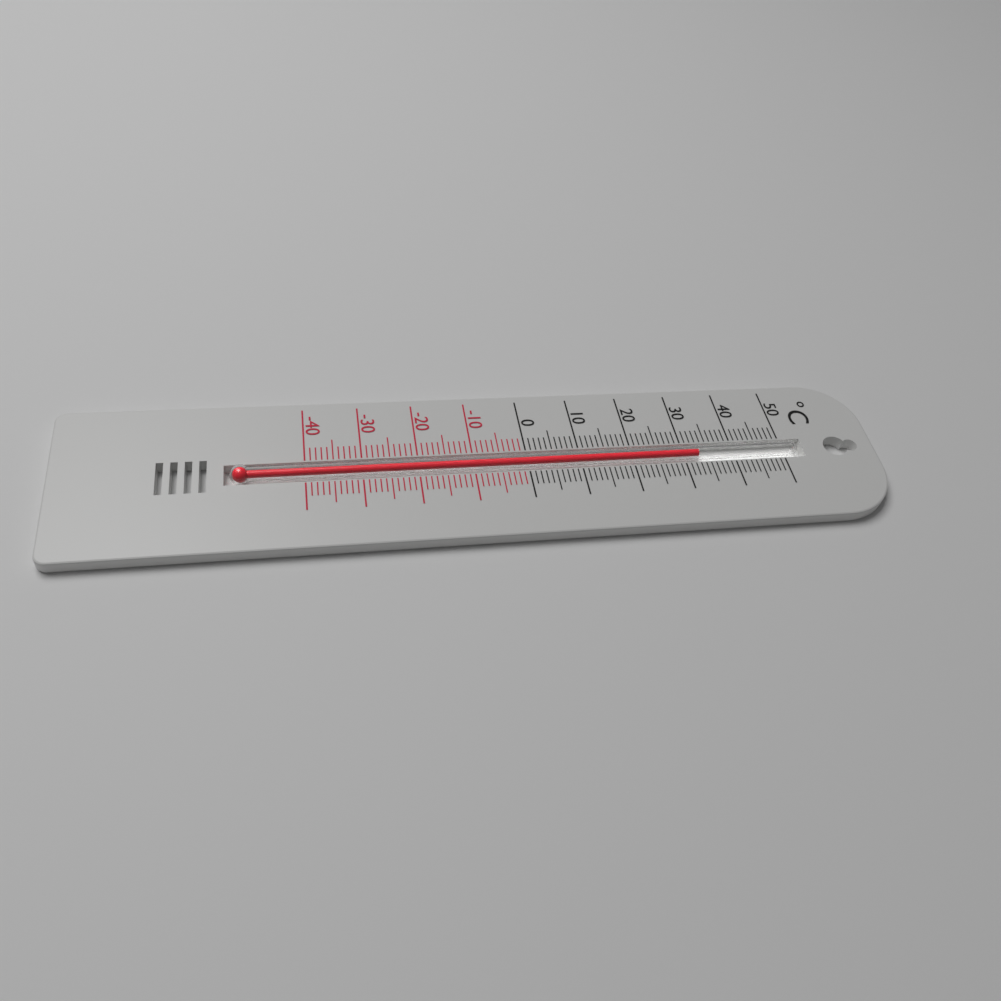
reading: 33 °C
